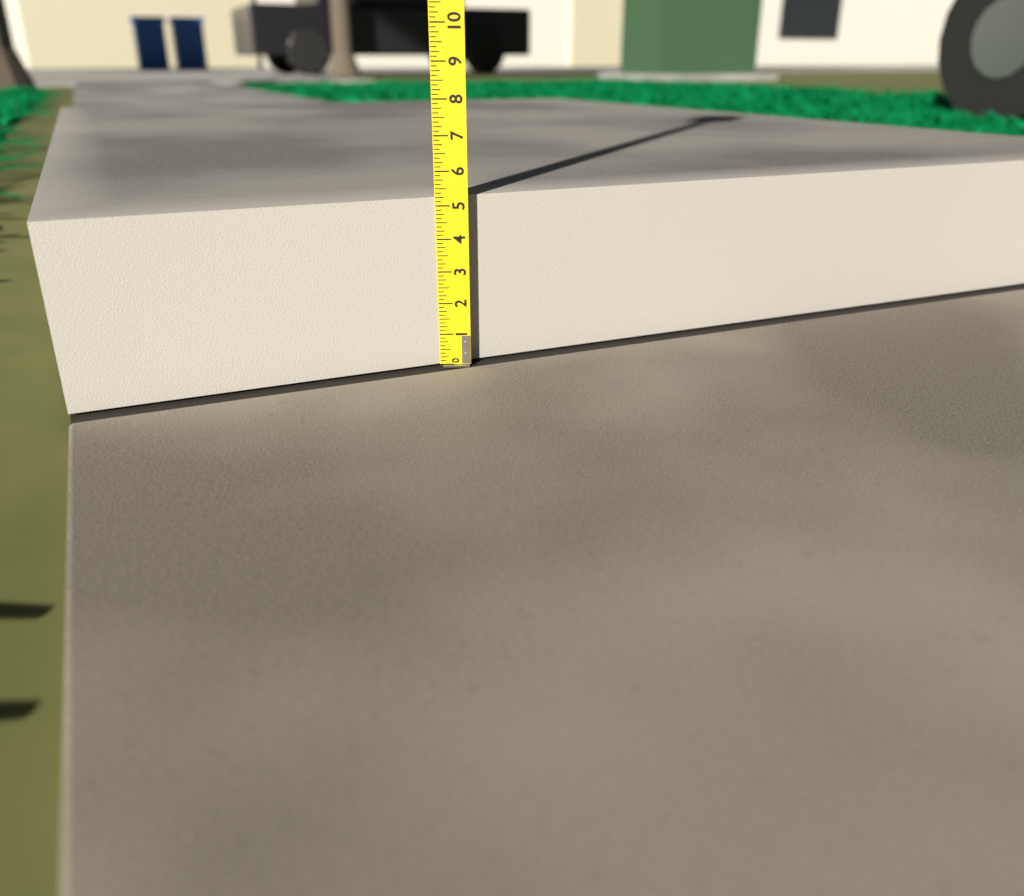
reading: 5.250 (no unit)
